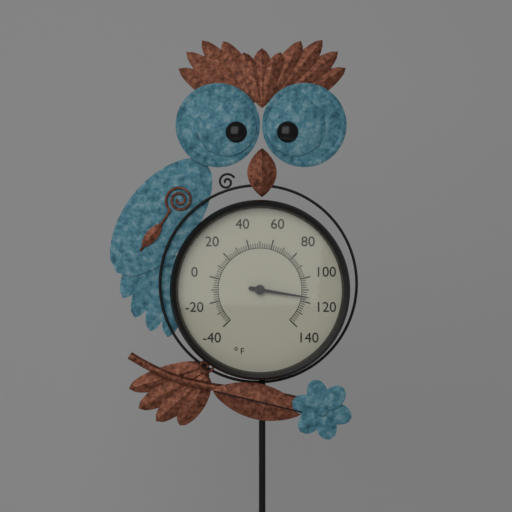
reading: 116 °F
